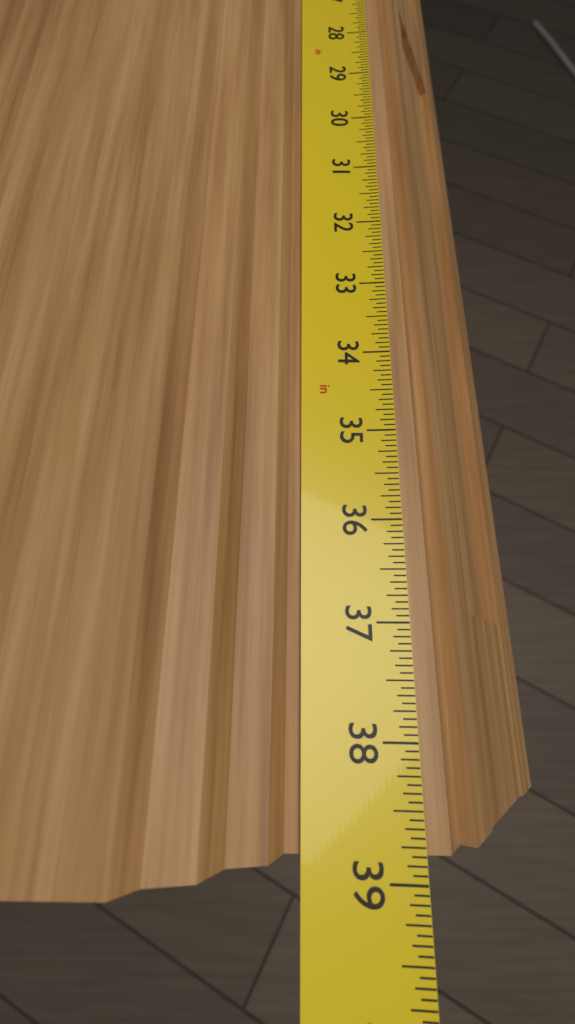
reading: 38.8125 in
